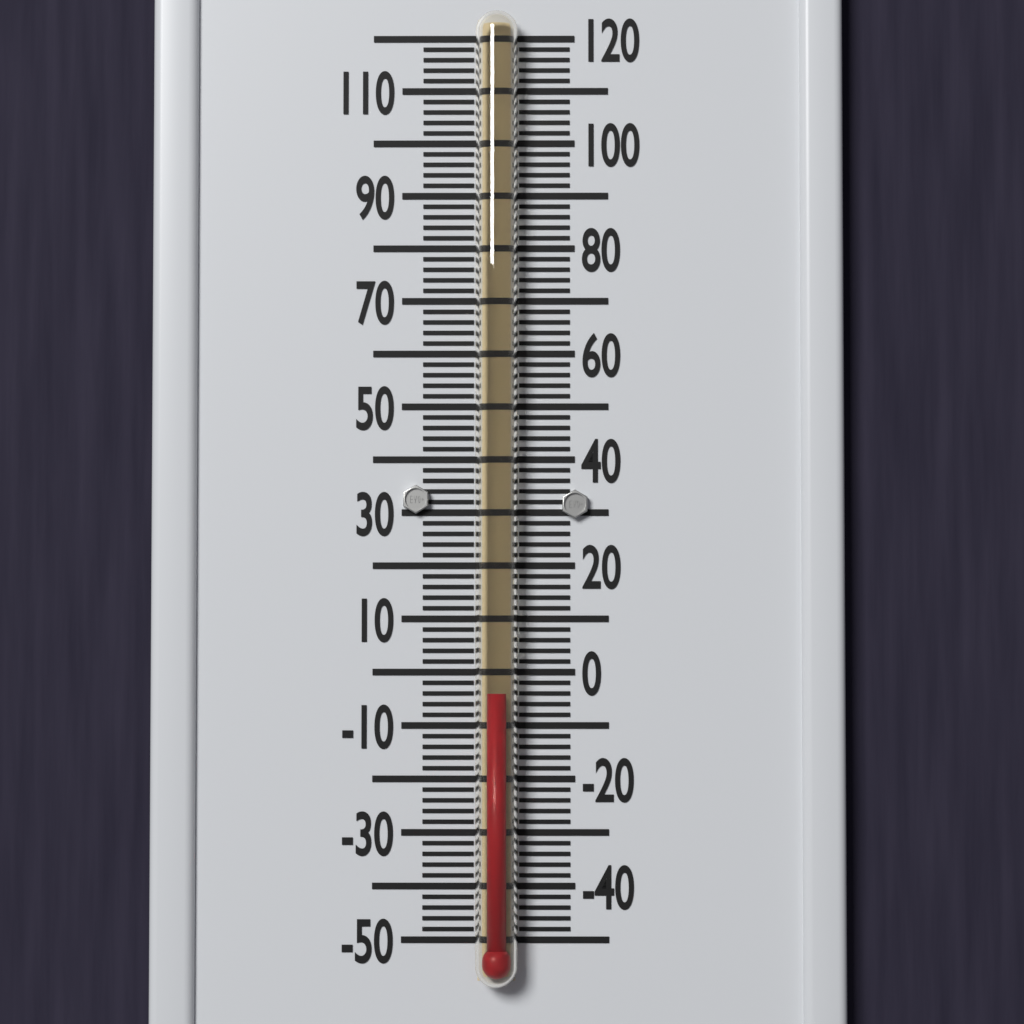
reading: -4 °F
